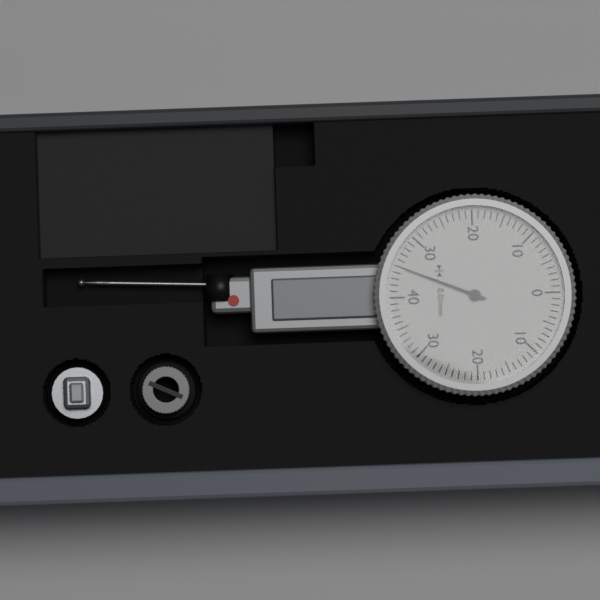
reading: 0.35 mm
